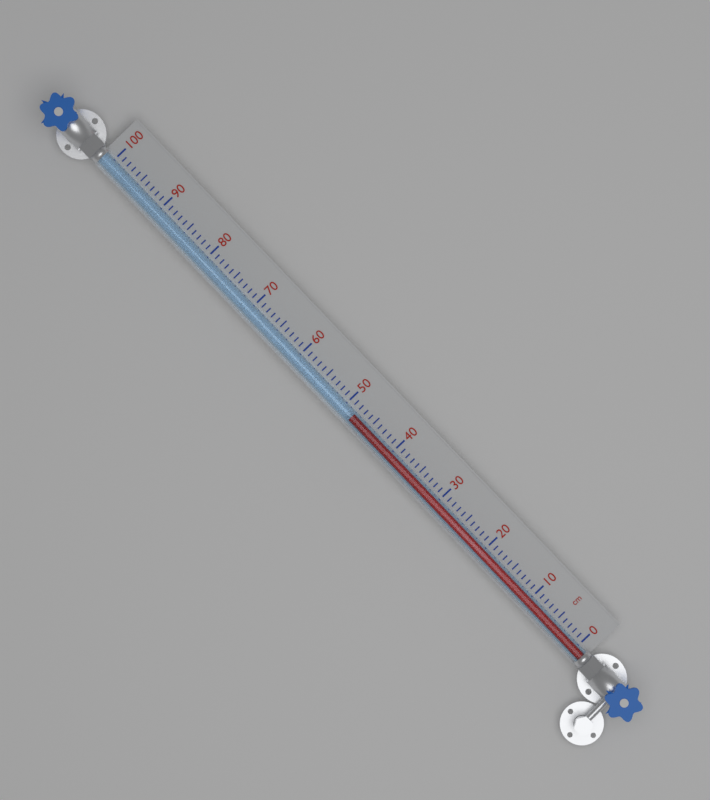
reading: 48 cm
